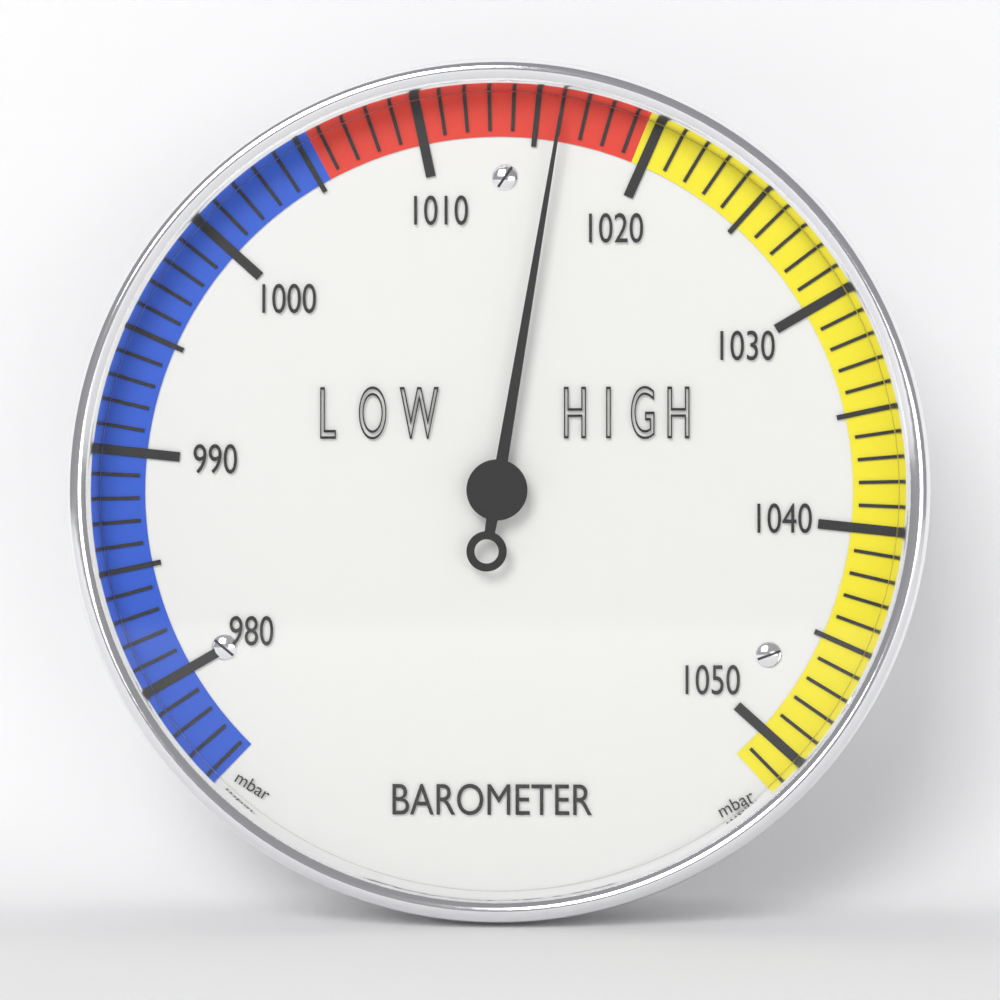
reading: 1016 mbar
